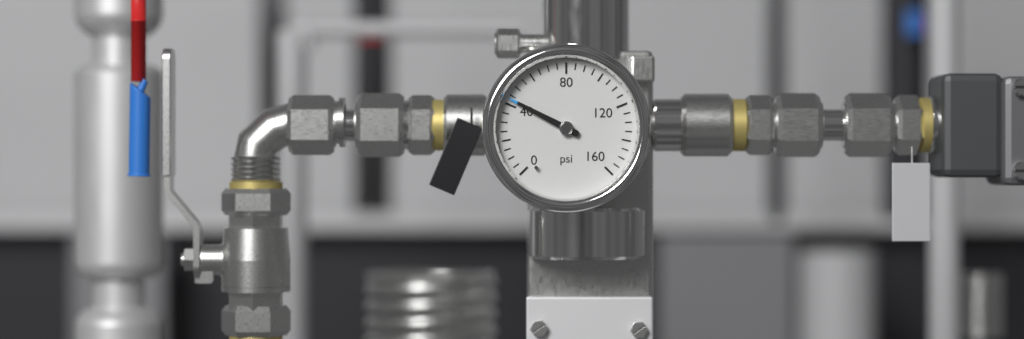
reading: 43 psi
